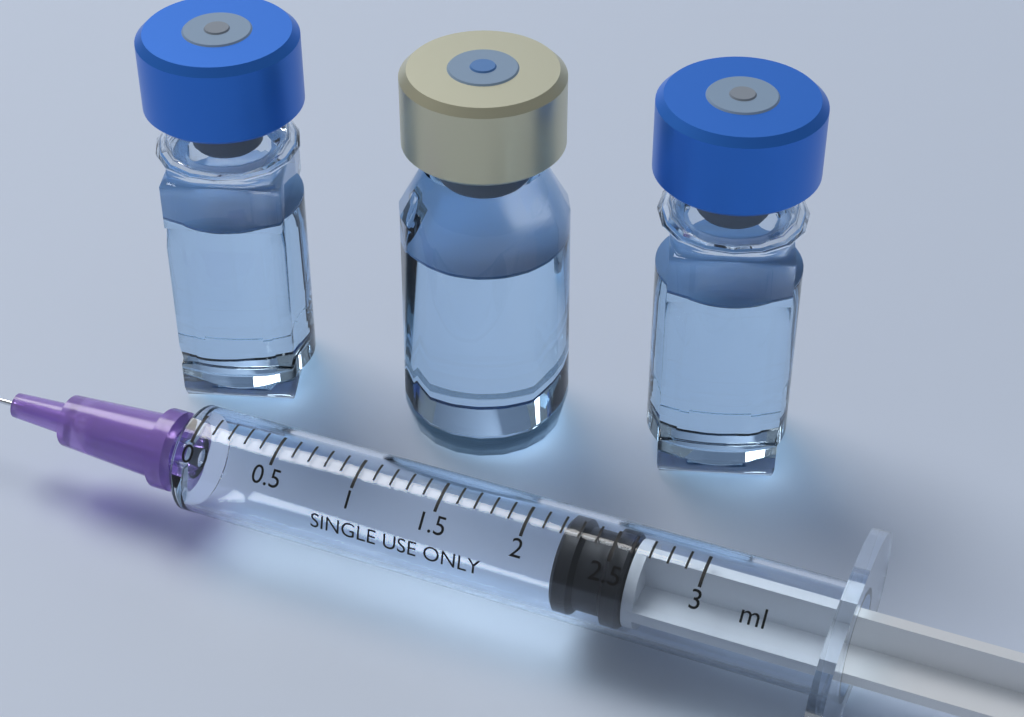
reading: 2.2 ml
